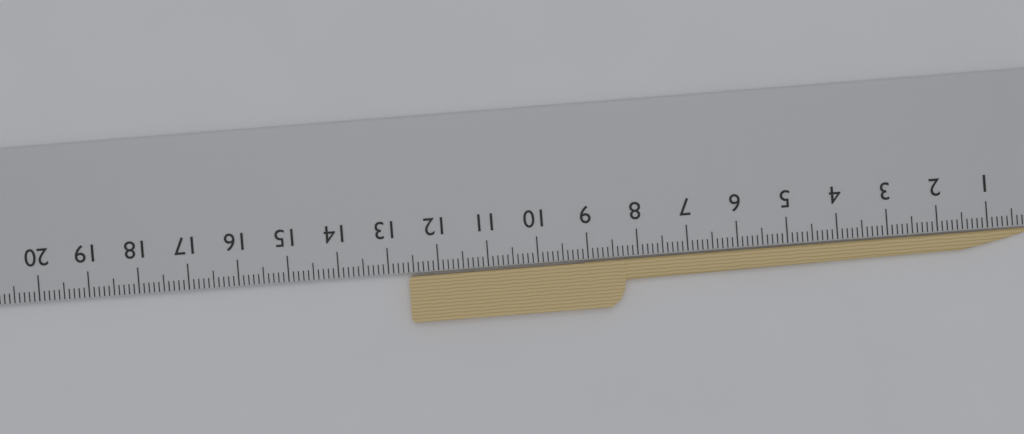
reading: 12.6 cm
